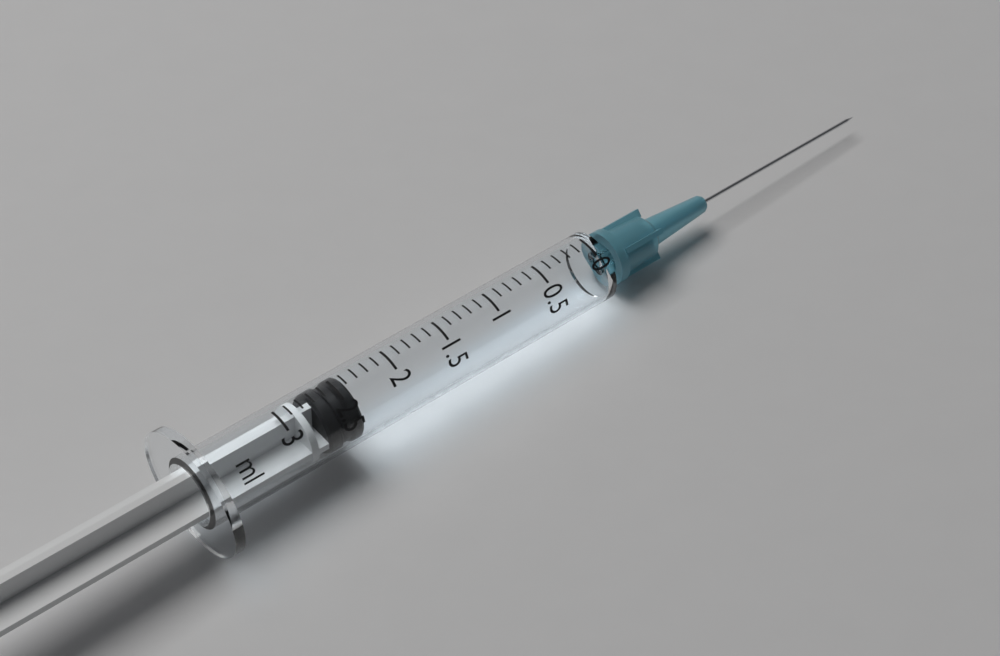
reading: 2.4 ml
